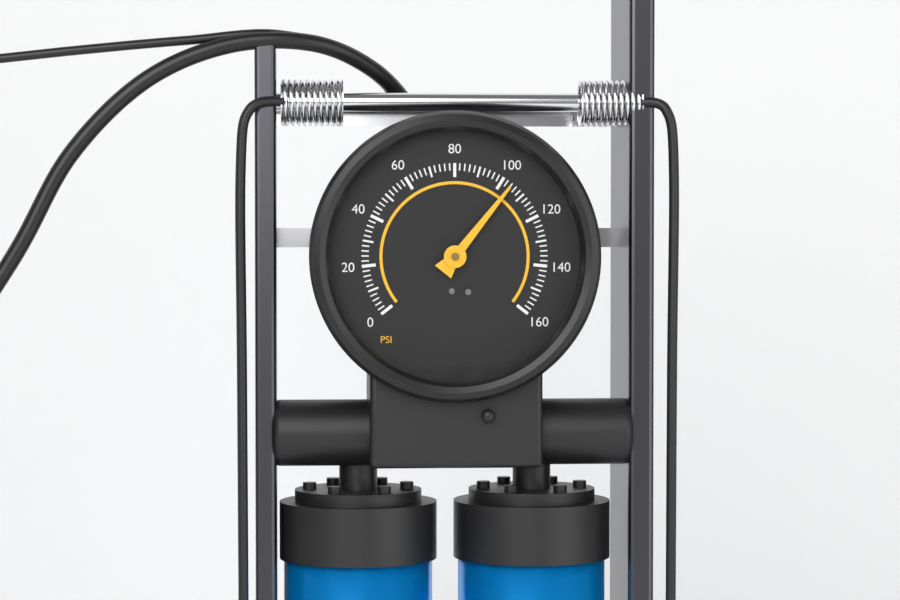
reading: 104 psi
